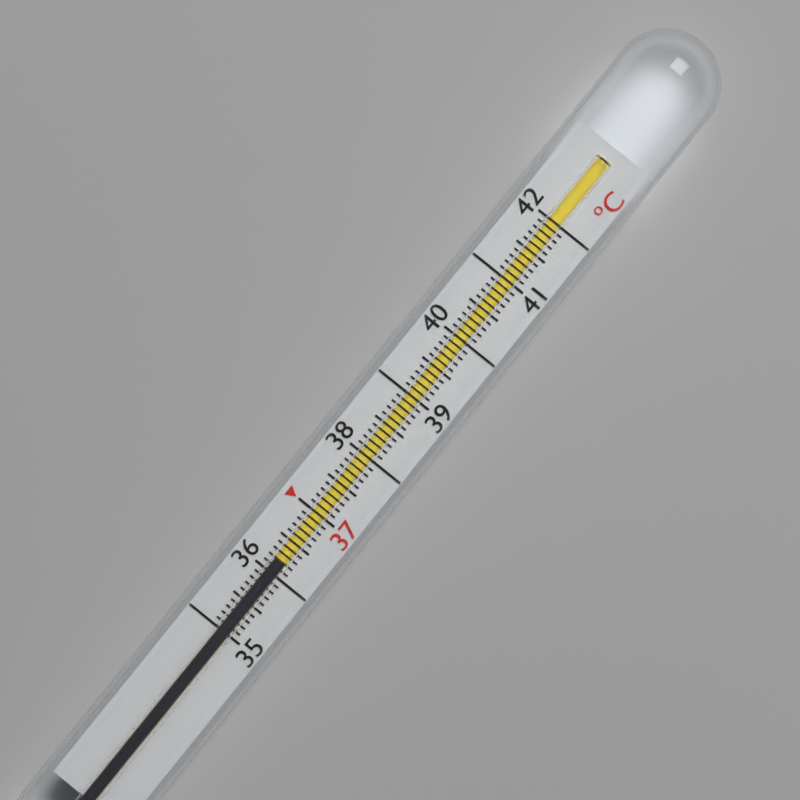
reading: 36.2 °C
